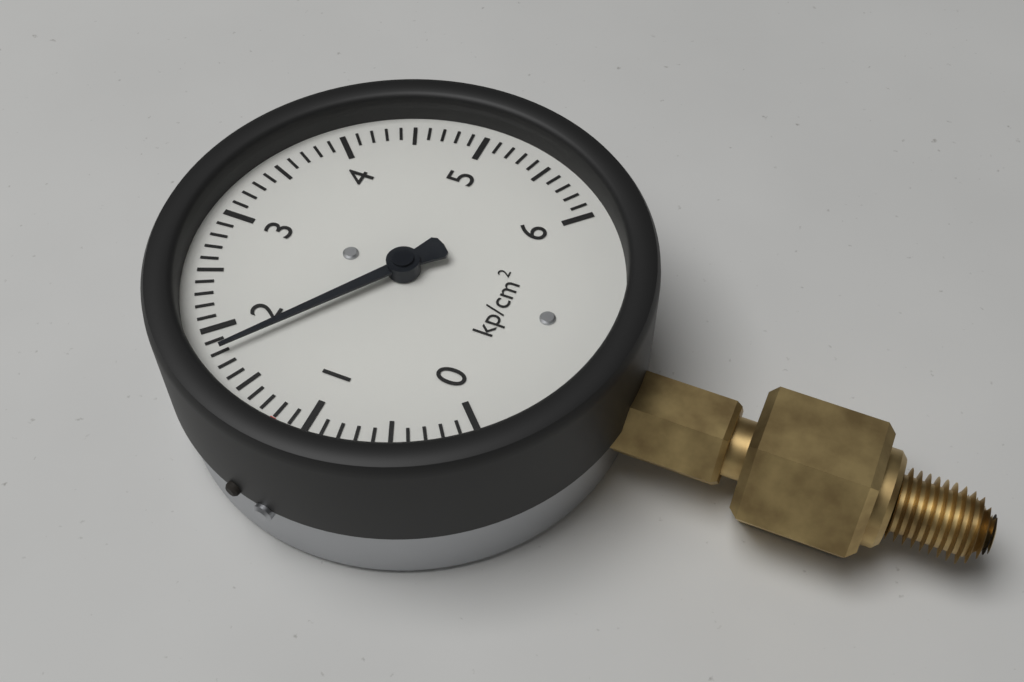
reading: 1.8 kp/cm²
